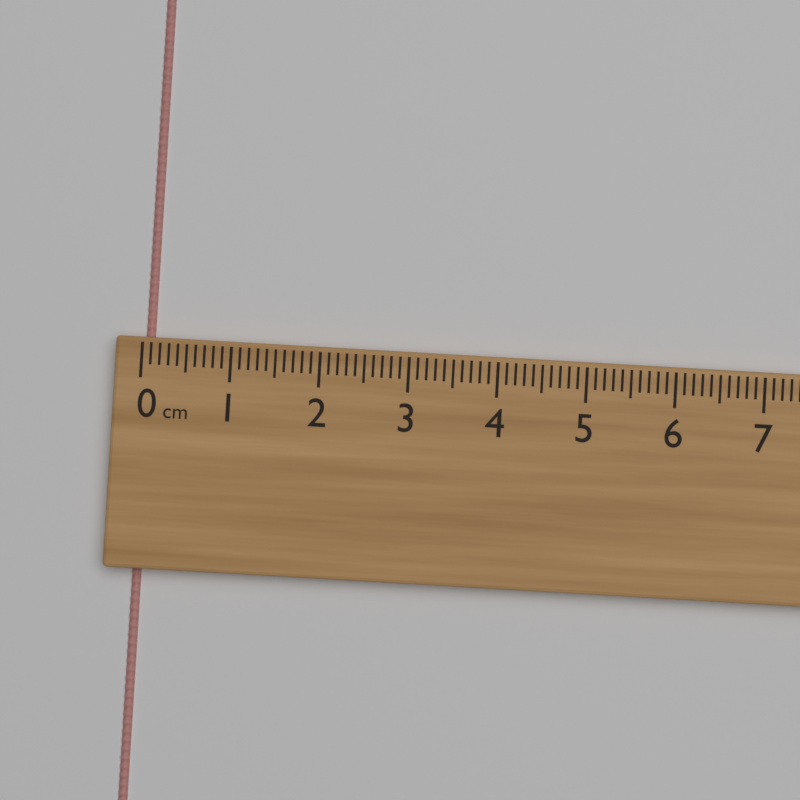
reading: 0.1 cm
